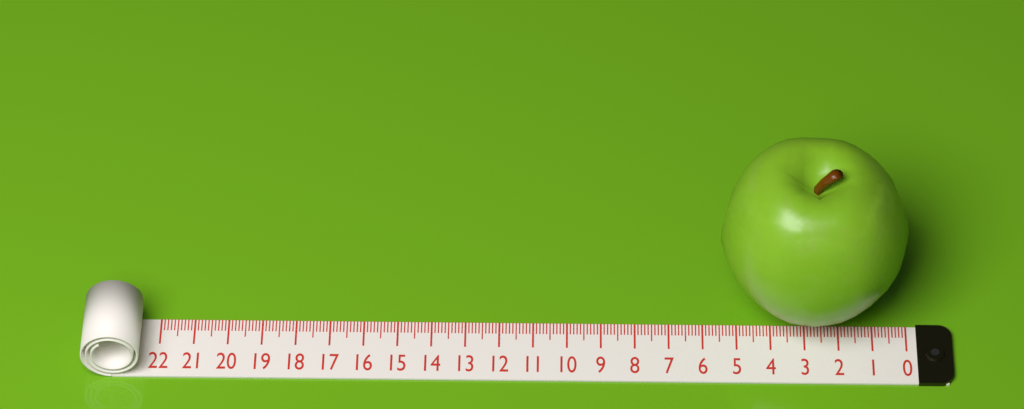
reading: 5.5 (no unit)
